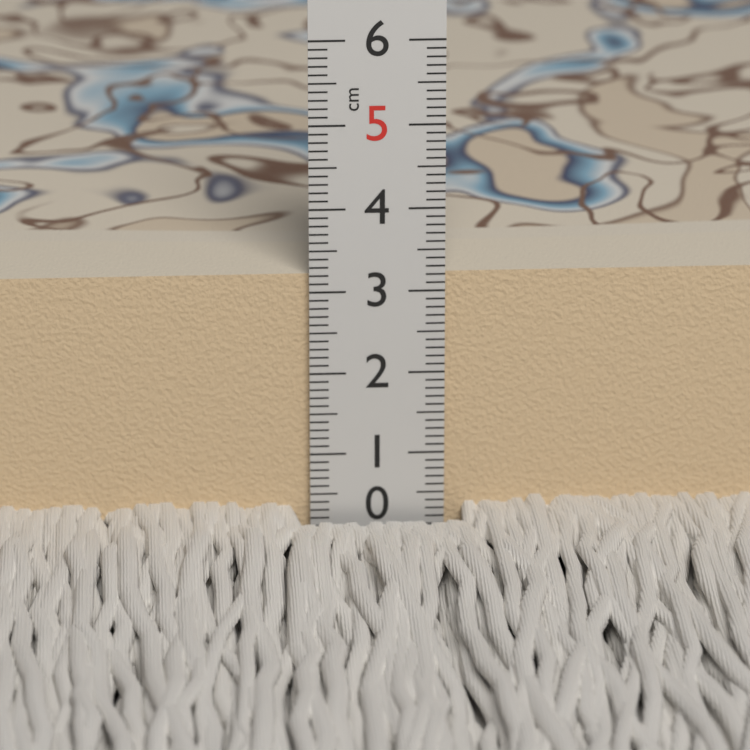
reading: 3.2 cm
